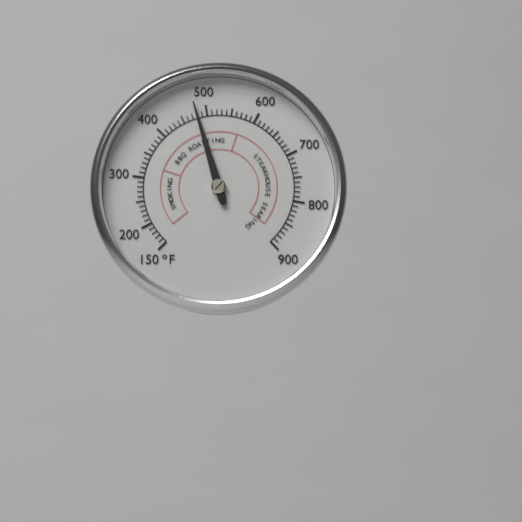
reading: 480 °F
